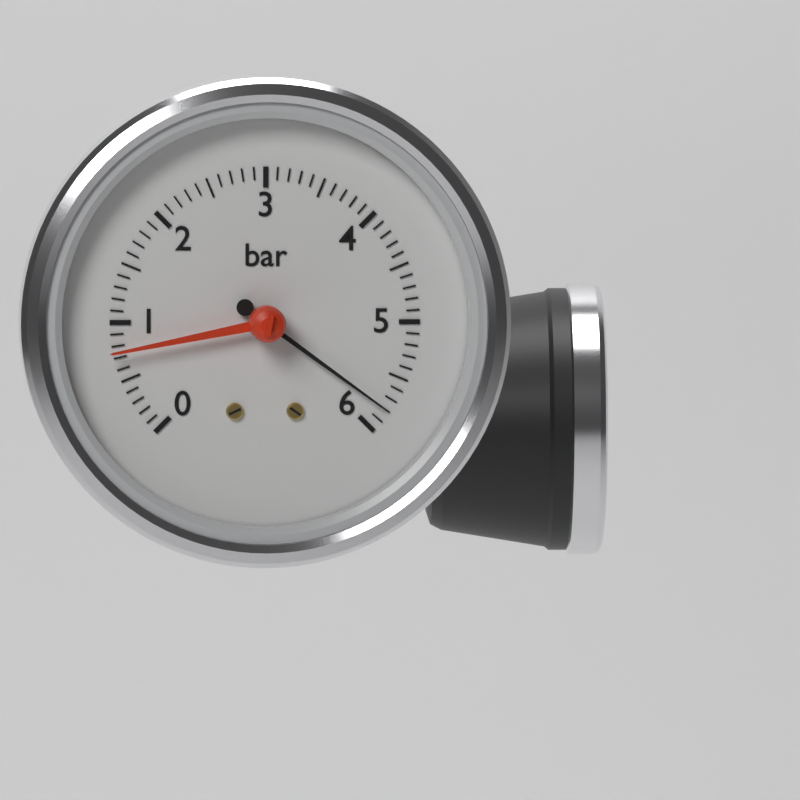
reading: 5.8 bar
